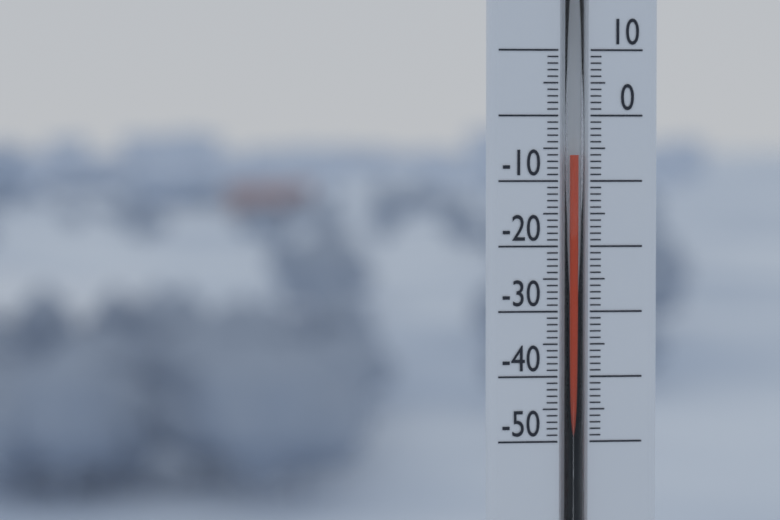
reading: -6 (no unit)
